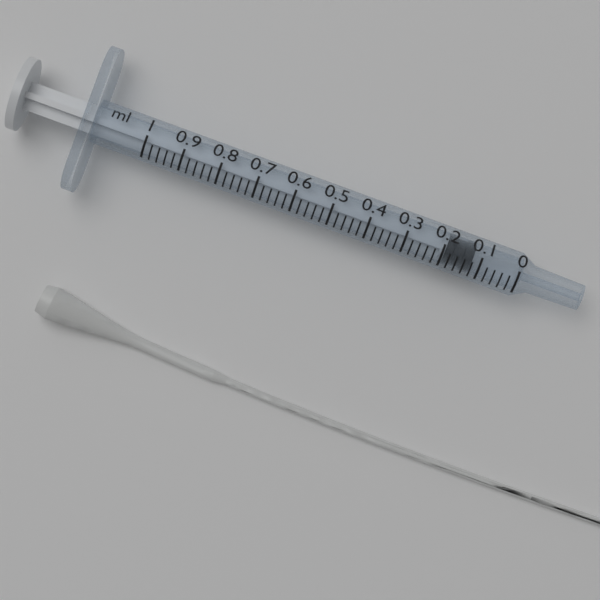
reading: 0.12 ml
